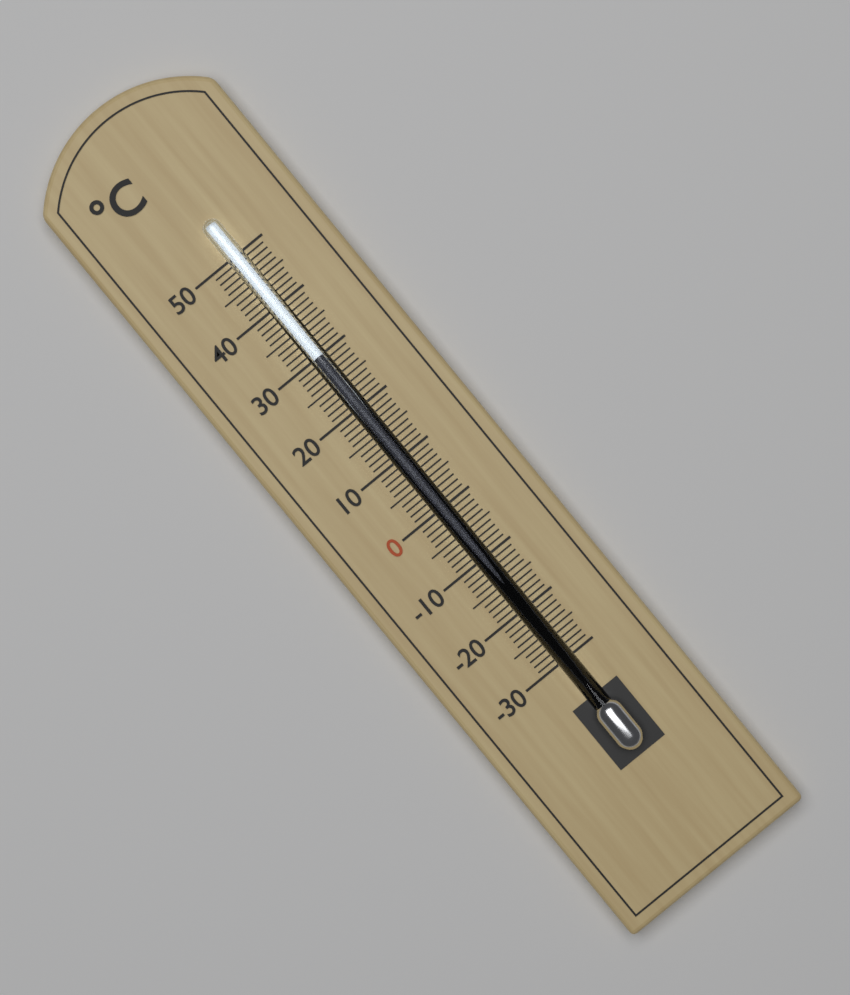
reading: 30 °C
